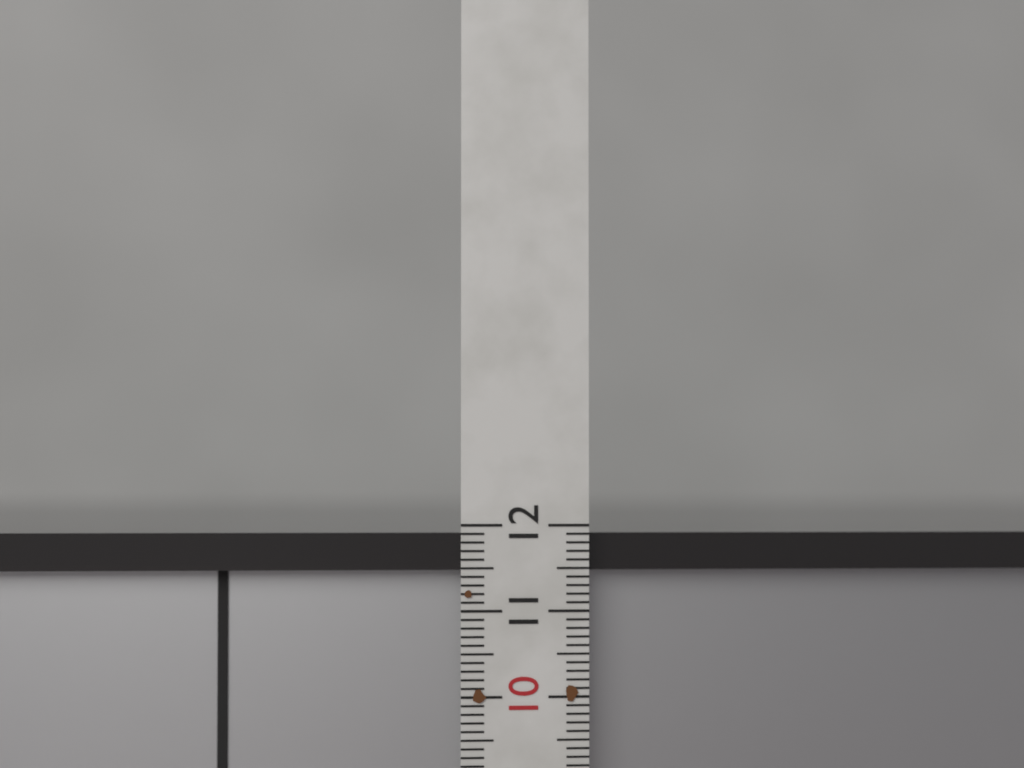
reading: 11.9 (no unit)
